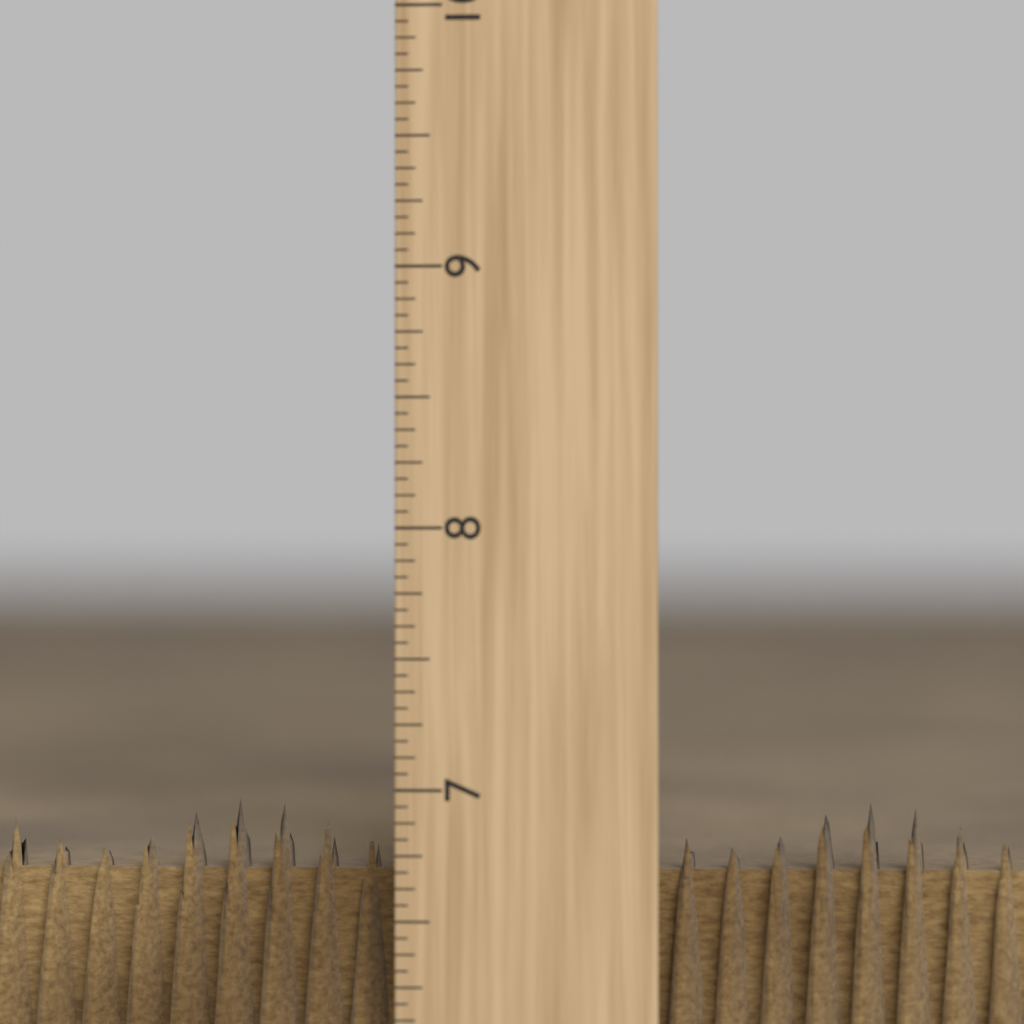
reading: 6.9375 inch
